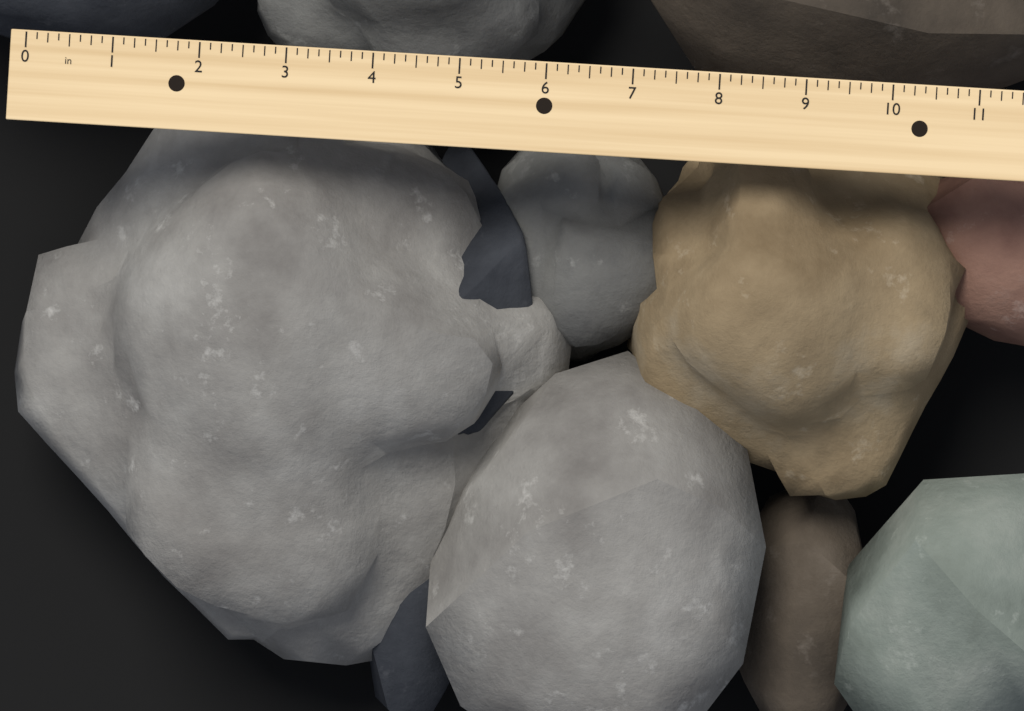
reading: 6.500 in
